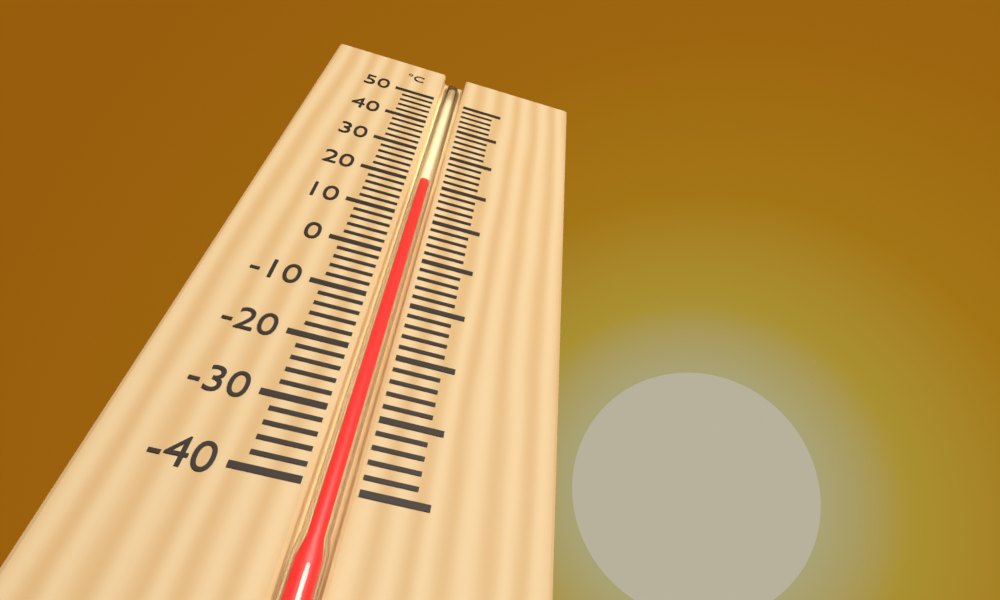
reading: 20 °C
